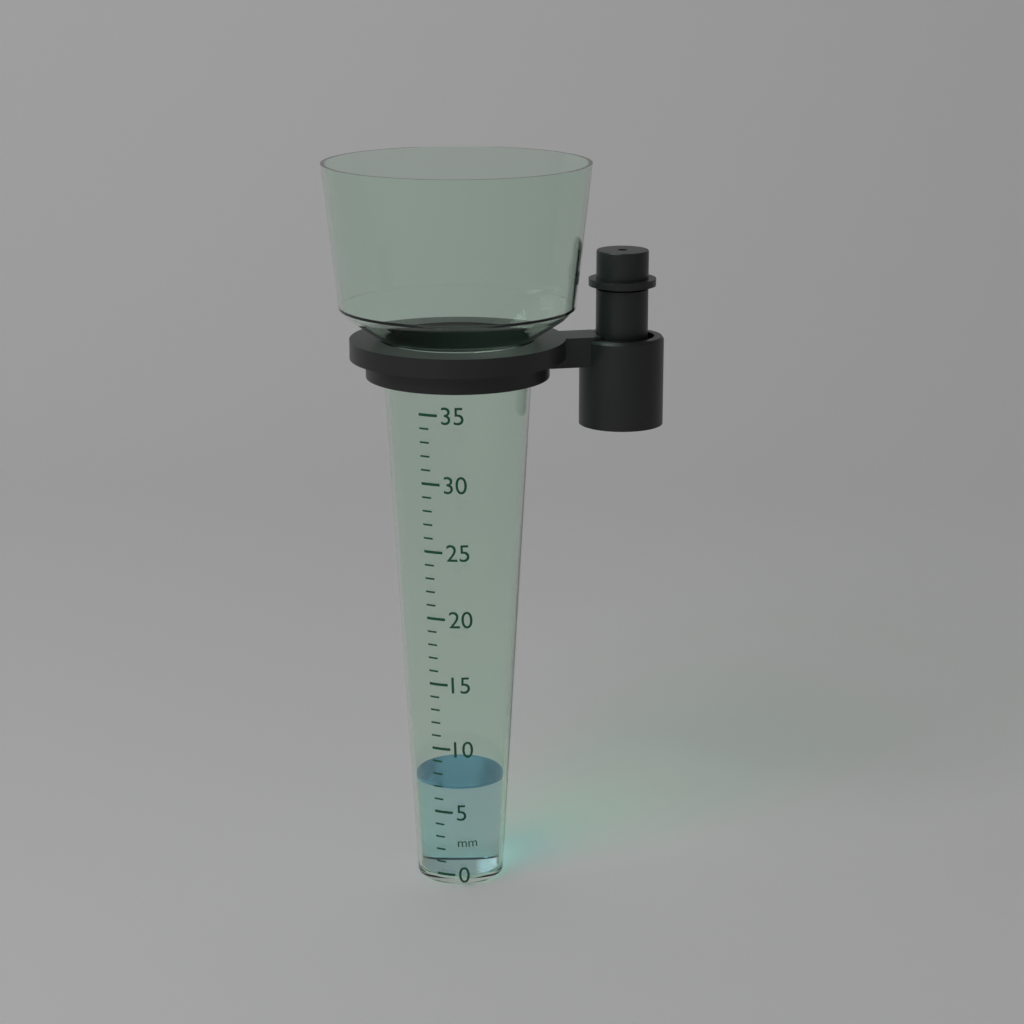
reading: 7 mm
